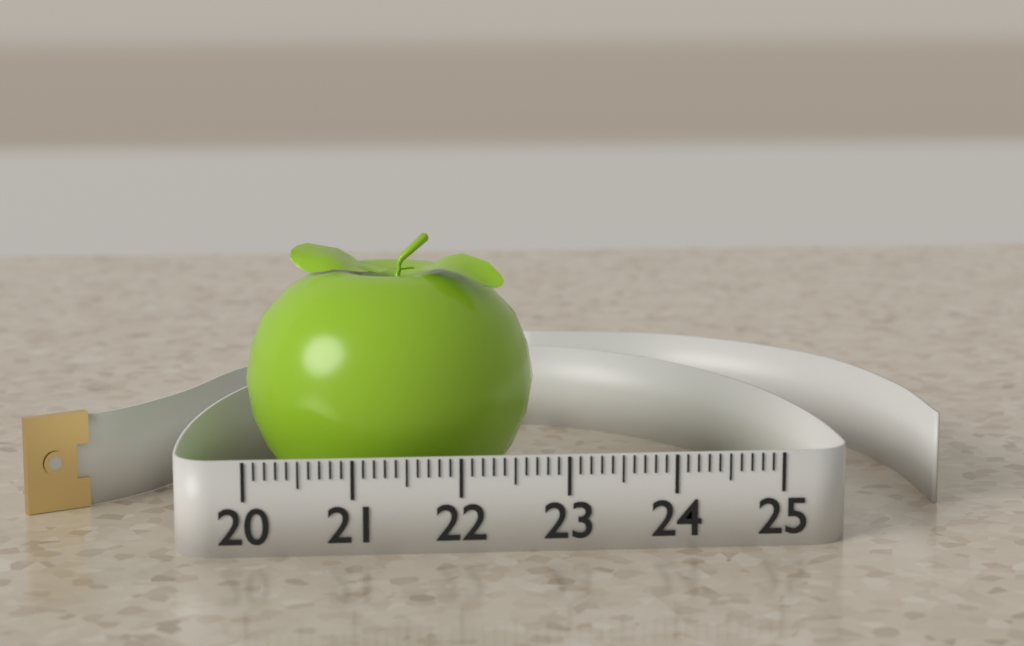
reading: 22.8 (no unit)
